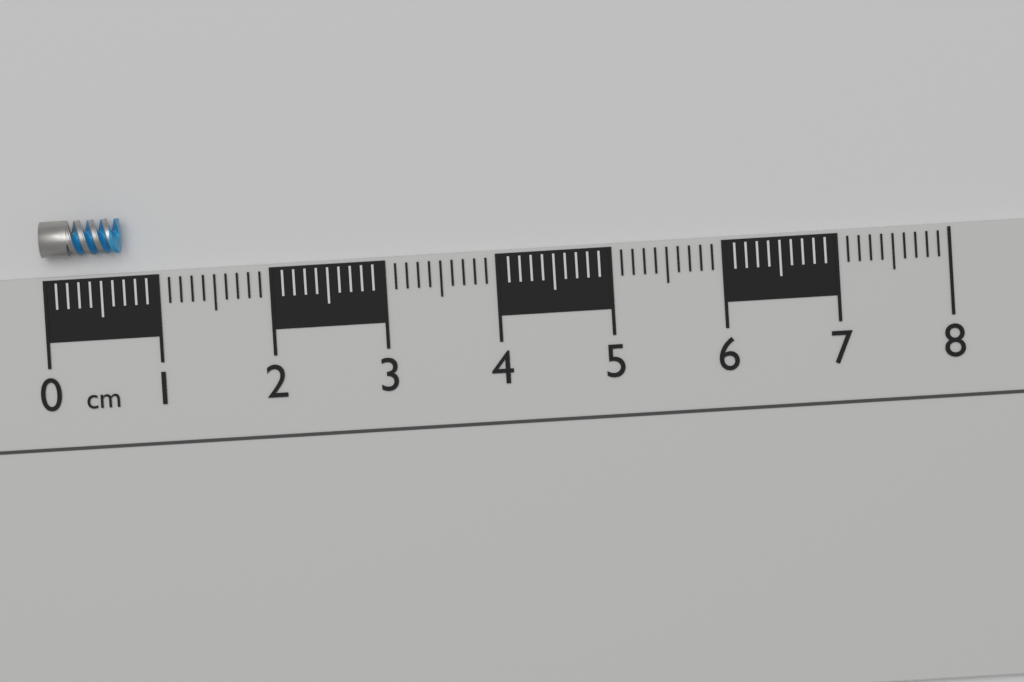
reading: 0.7 cm
